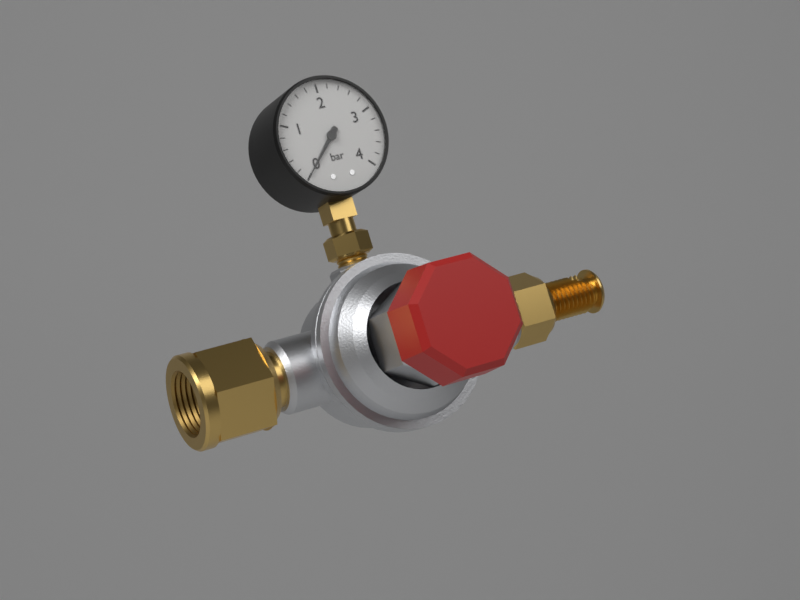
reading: 0.0 bar
